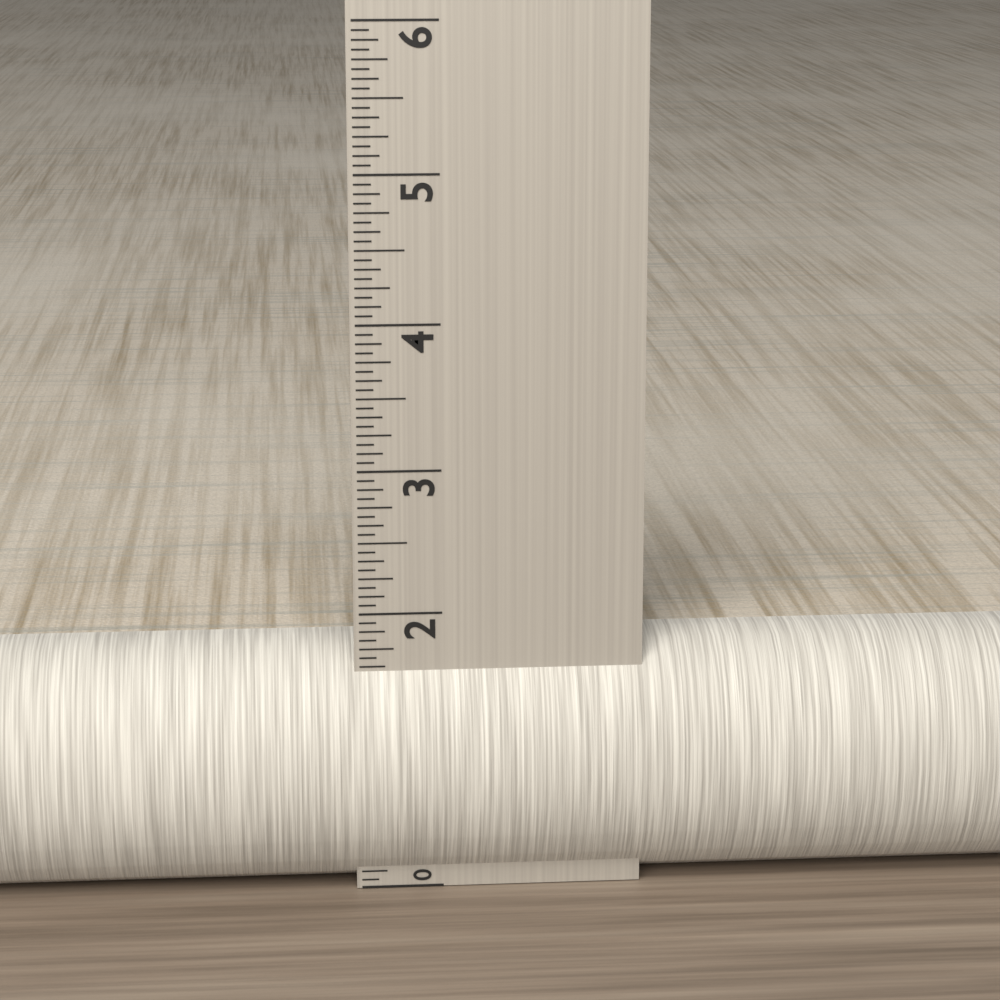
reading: 1.7500 in
